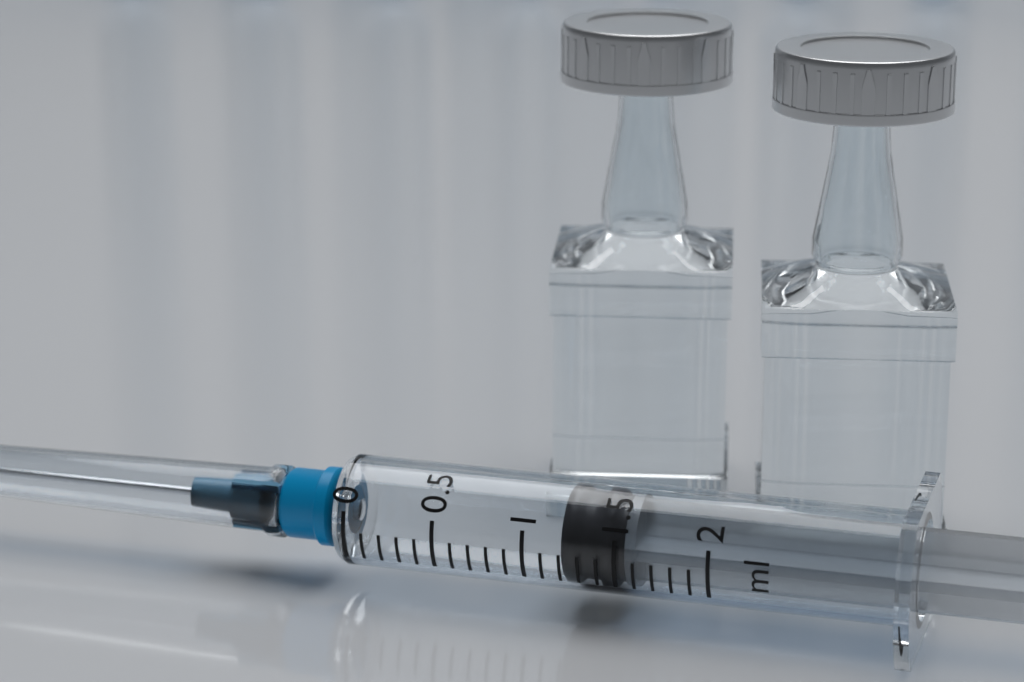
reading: 1.2 ml
